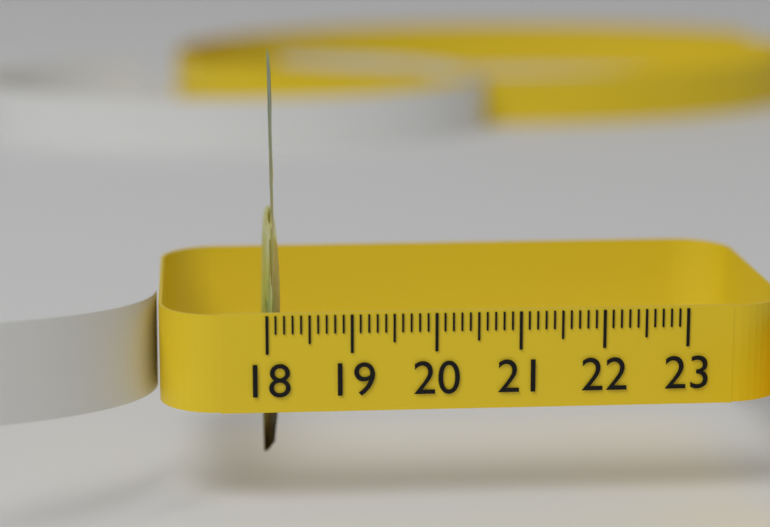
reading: 18.2 (no unit)
